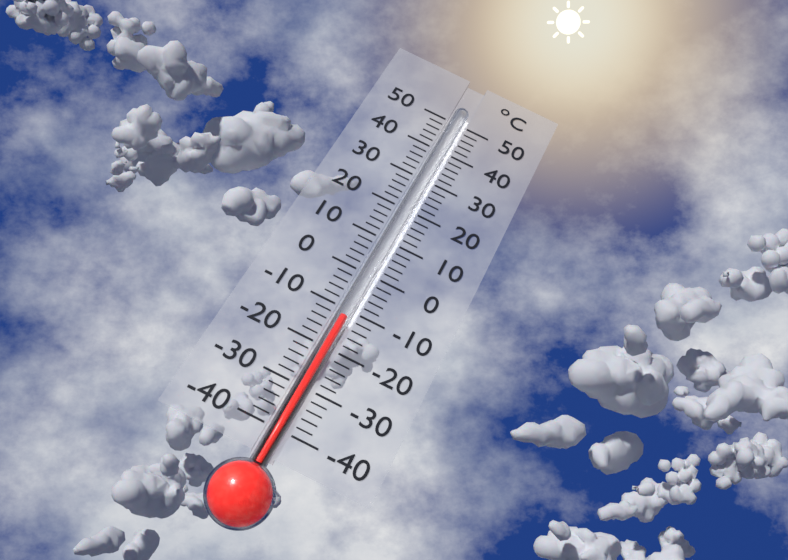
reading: -12 °C
